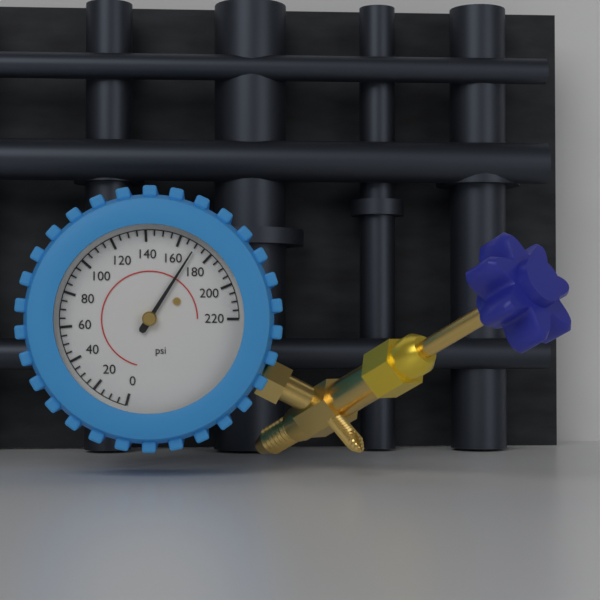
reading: 170 psi
